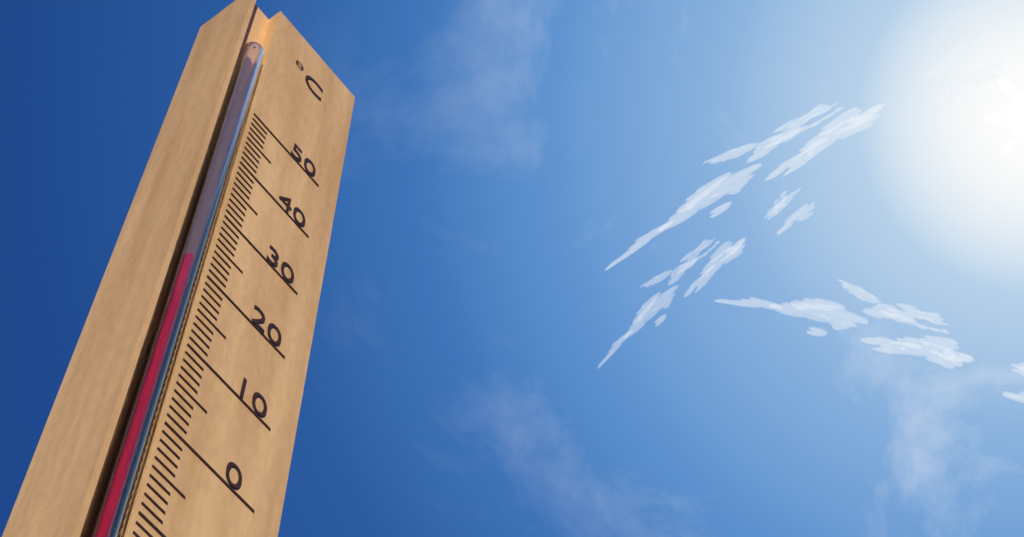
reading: 20 °C
